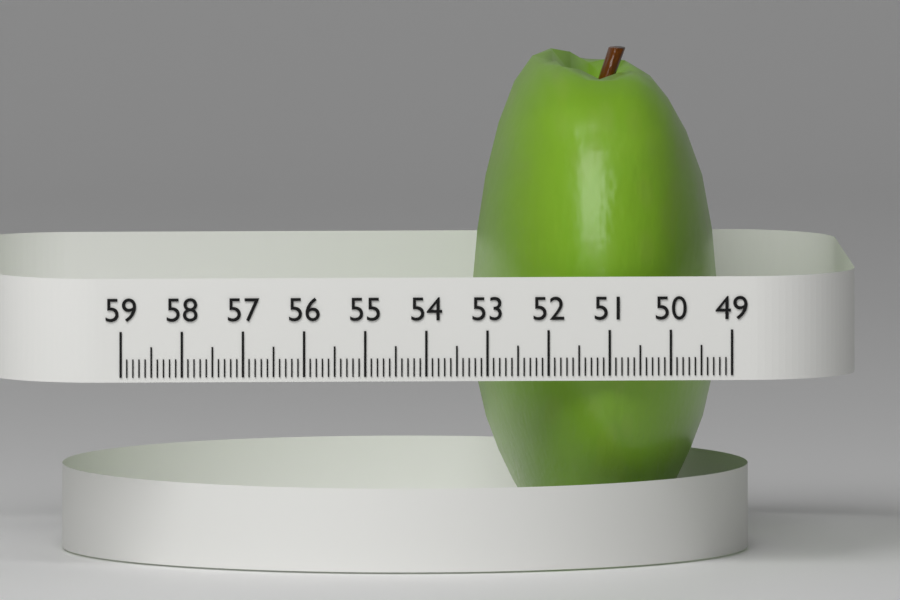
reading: 53.0 (no unit)
